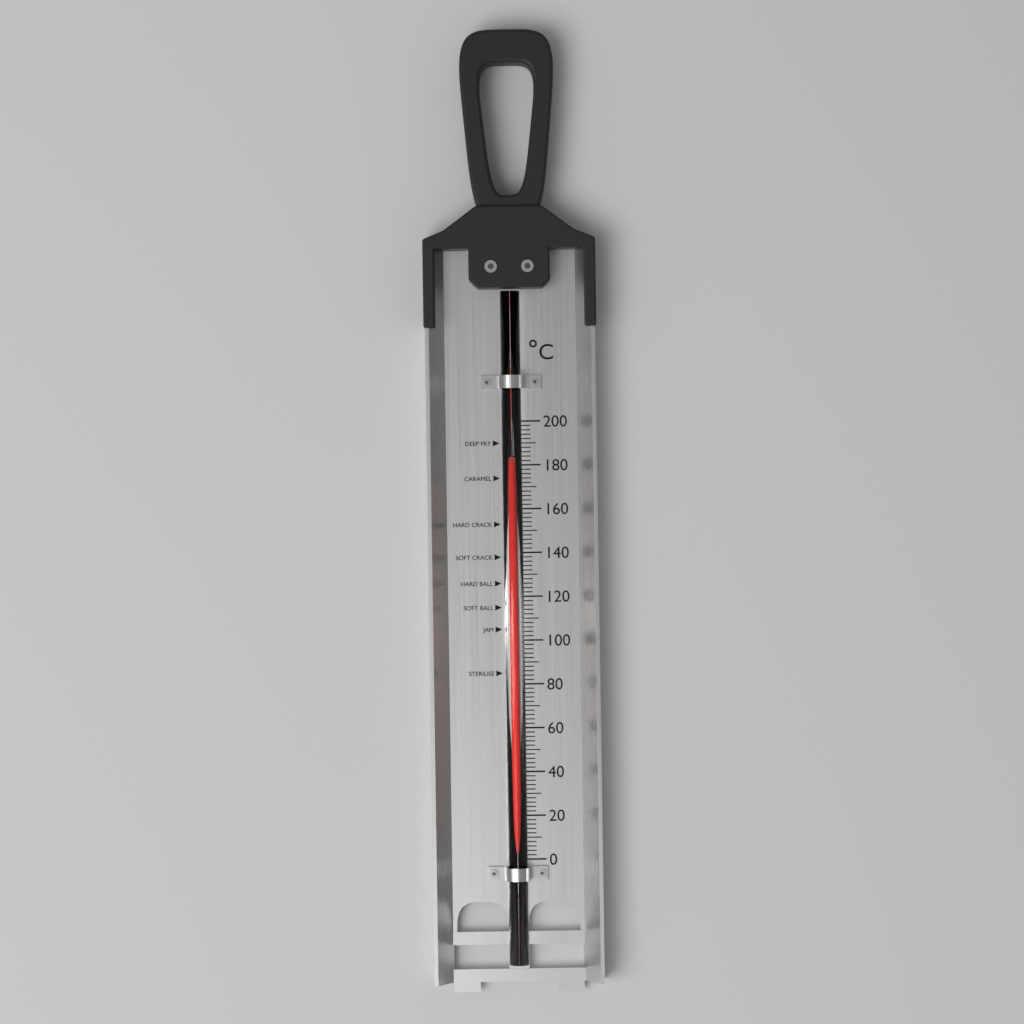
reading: 180 °C
